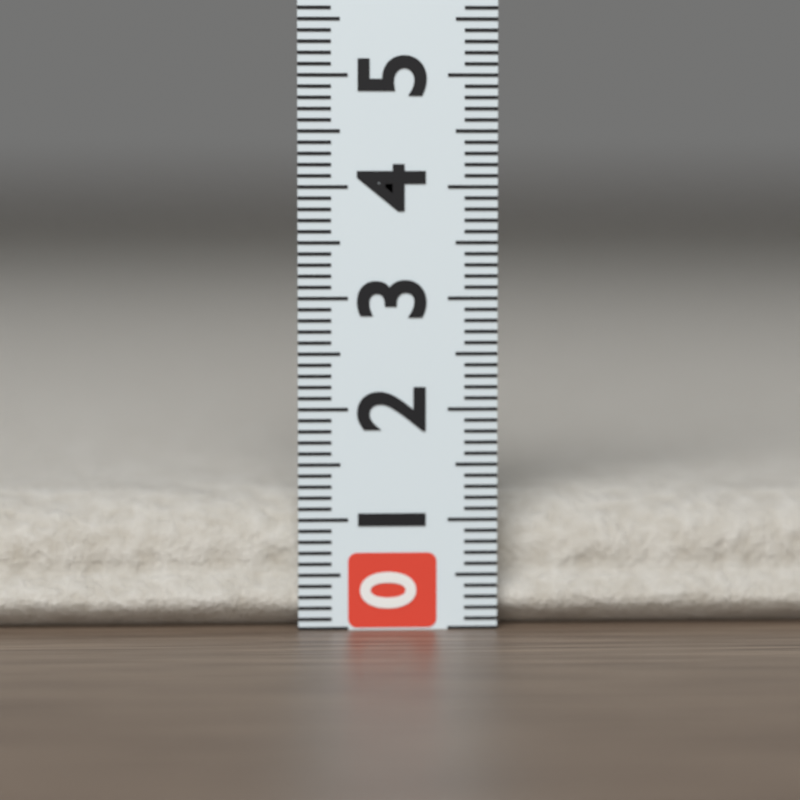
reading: 1.2 (no unit)
